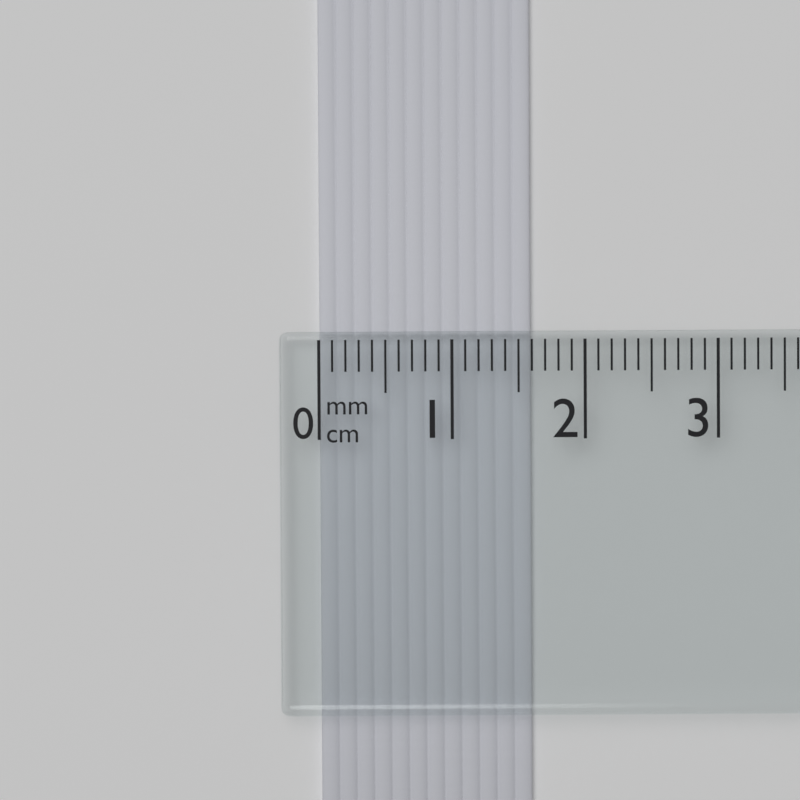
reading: 1.6 cm
